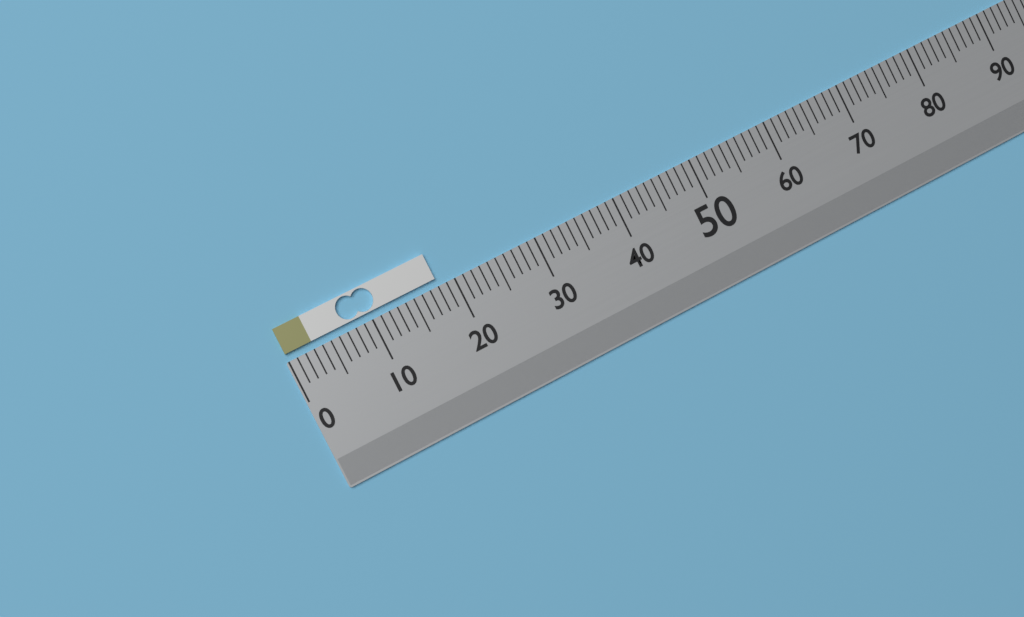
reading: 18 (no unit)
